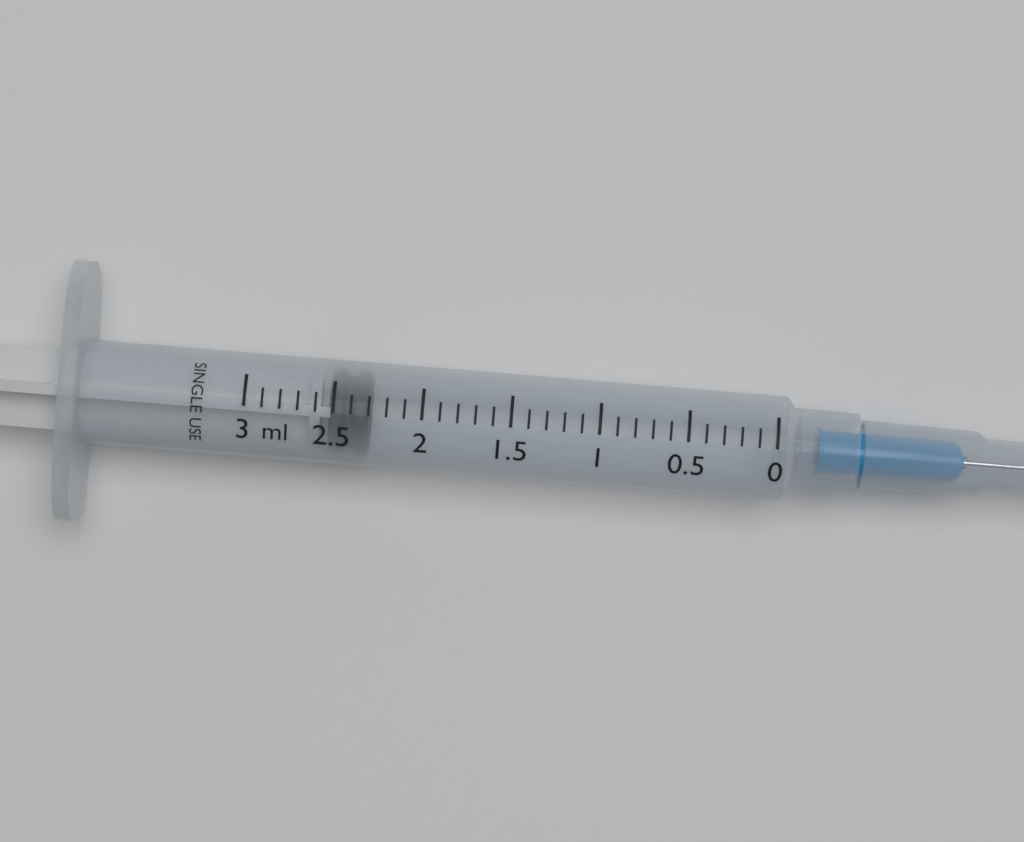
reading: 2.3 ml
